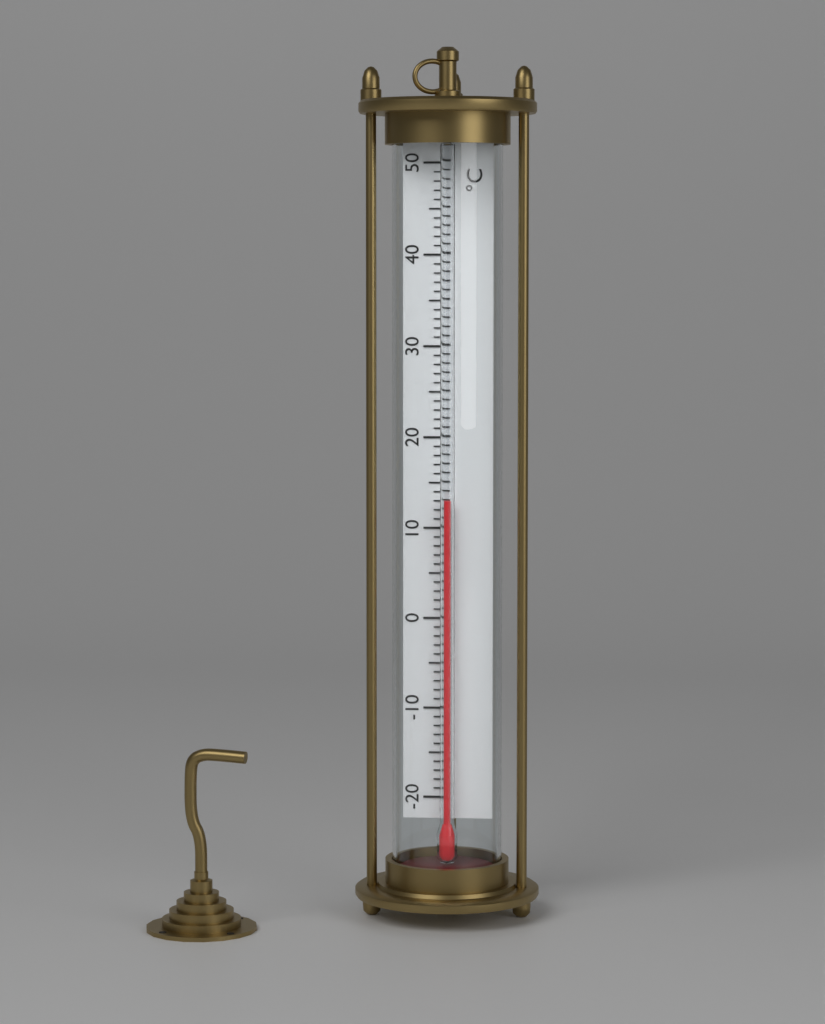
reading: 13 °C
